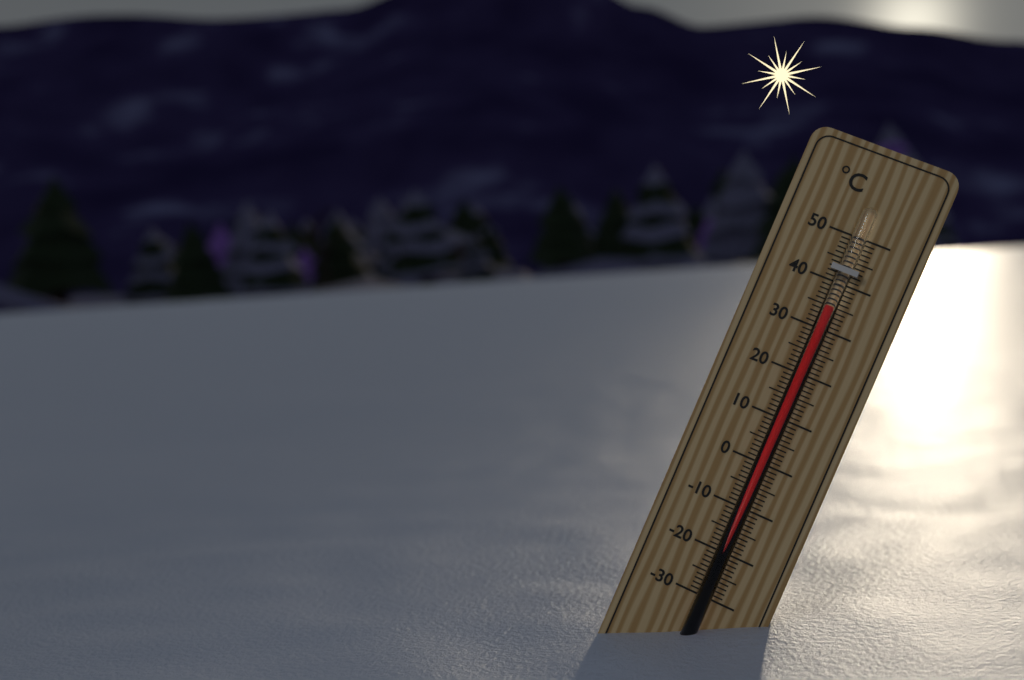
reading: 35 °C
